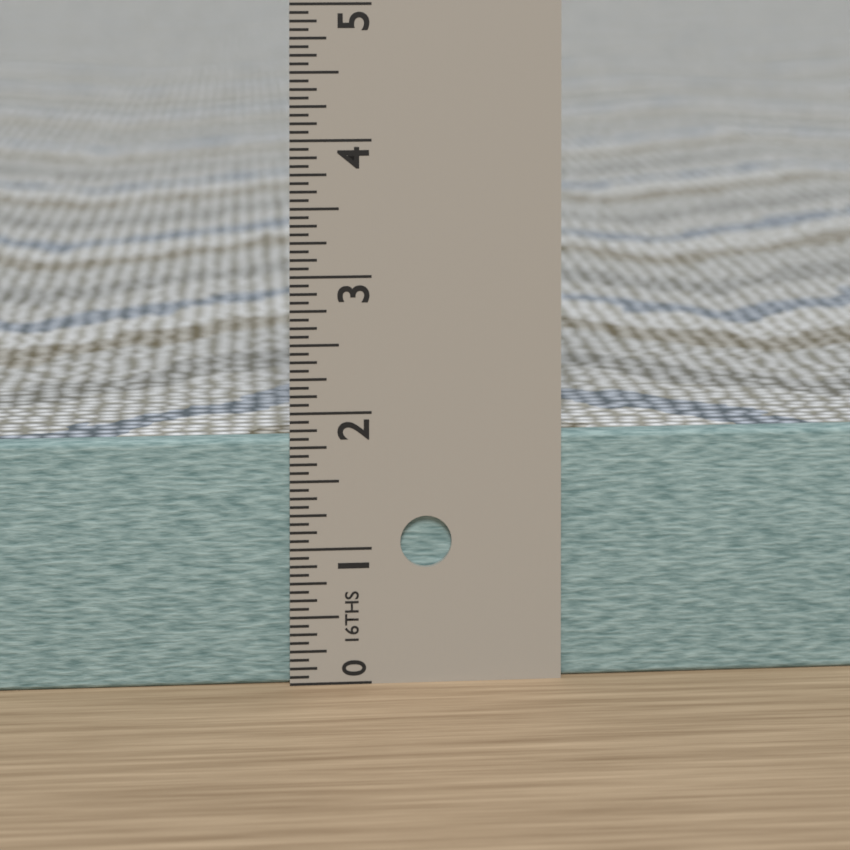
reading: 1.8125 in
